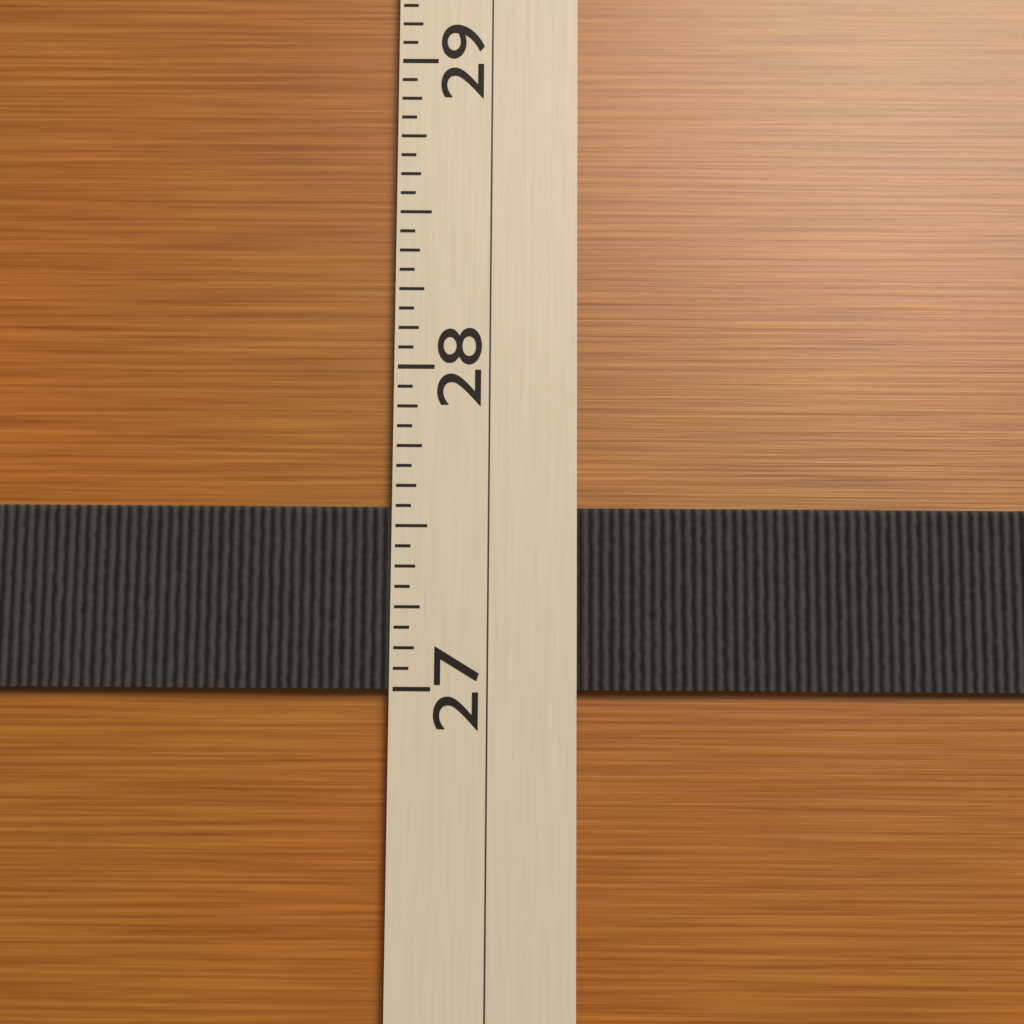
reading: 27.5625 (no unit)
